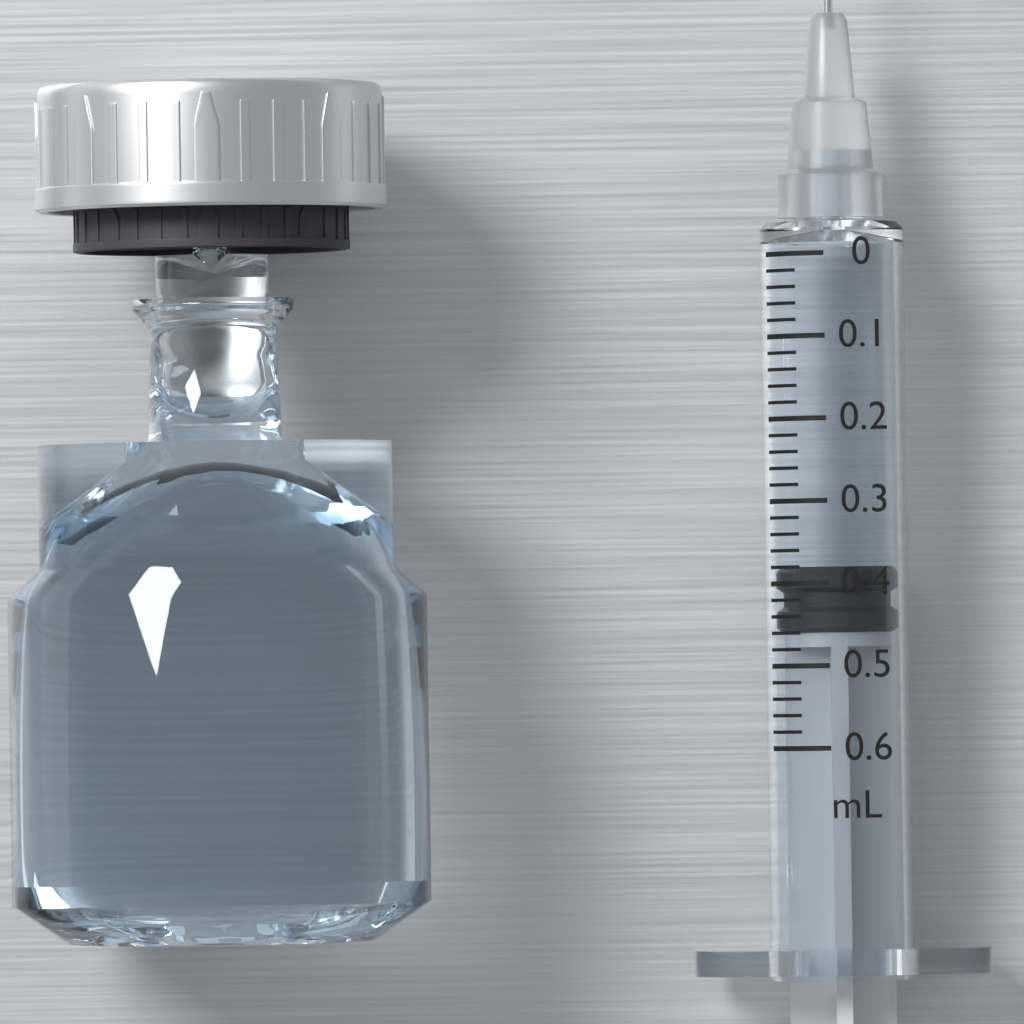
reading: 0.38 mL
